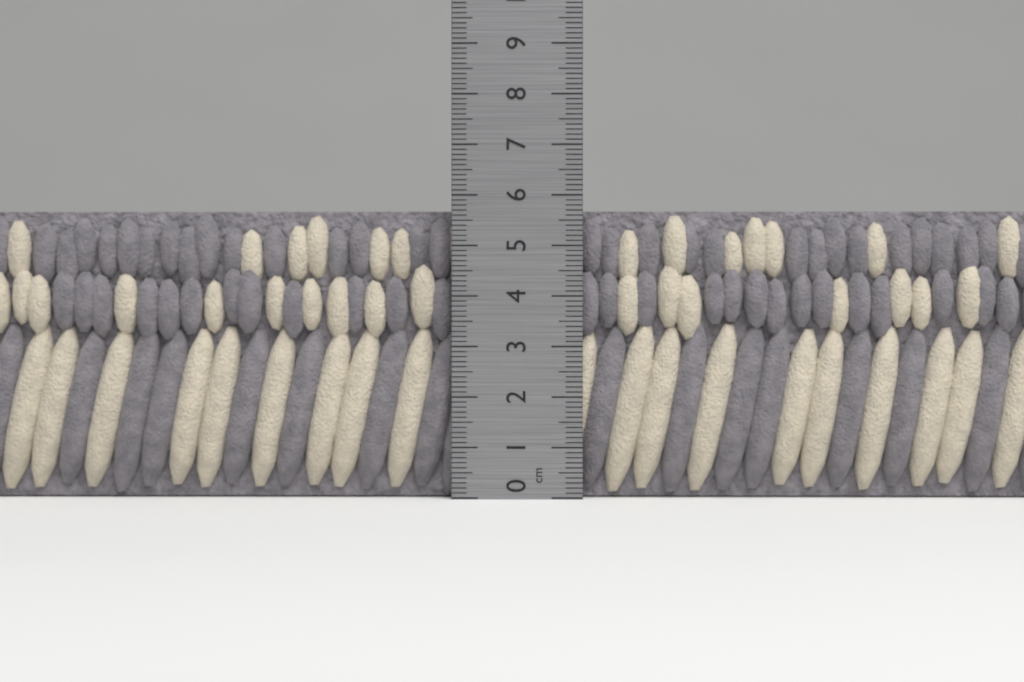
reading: 5.7 cm
